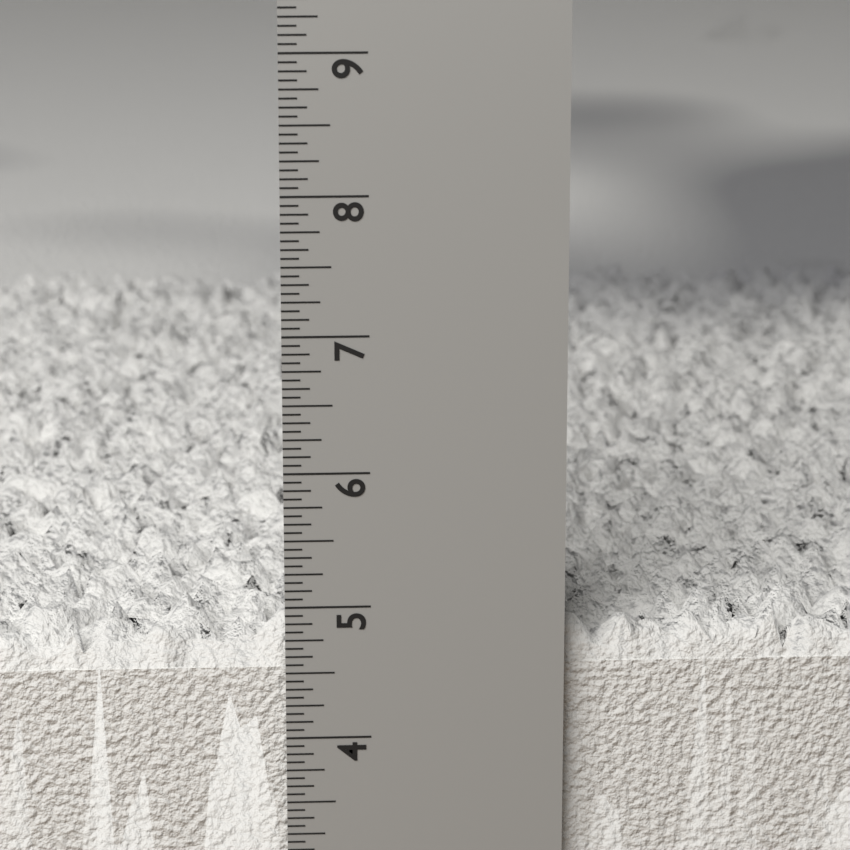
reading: 5.0000 in
